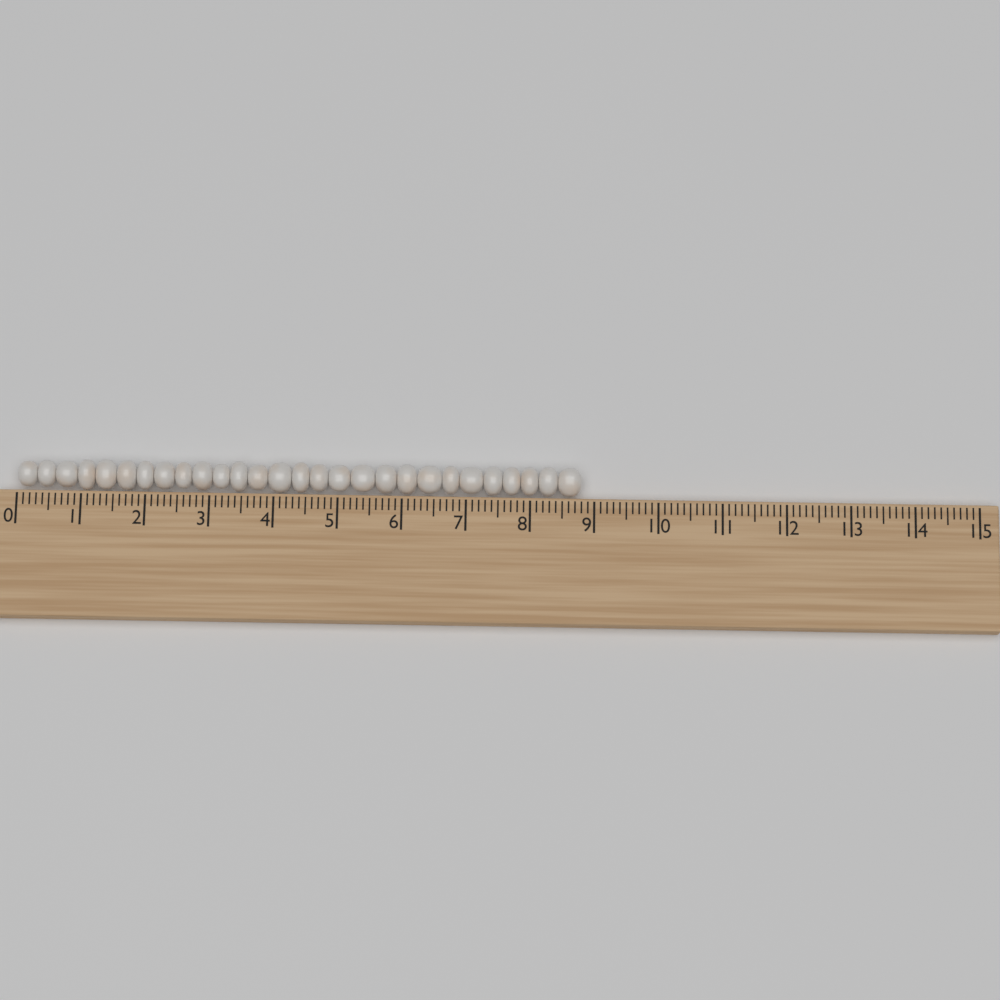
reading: 8.8 (no unit)
